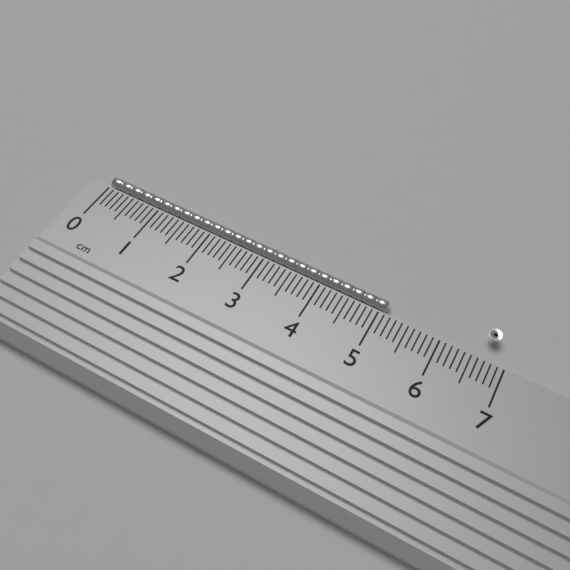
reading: 5.1 cm
